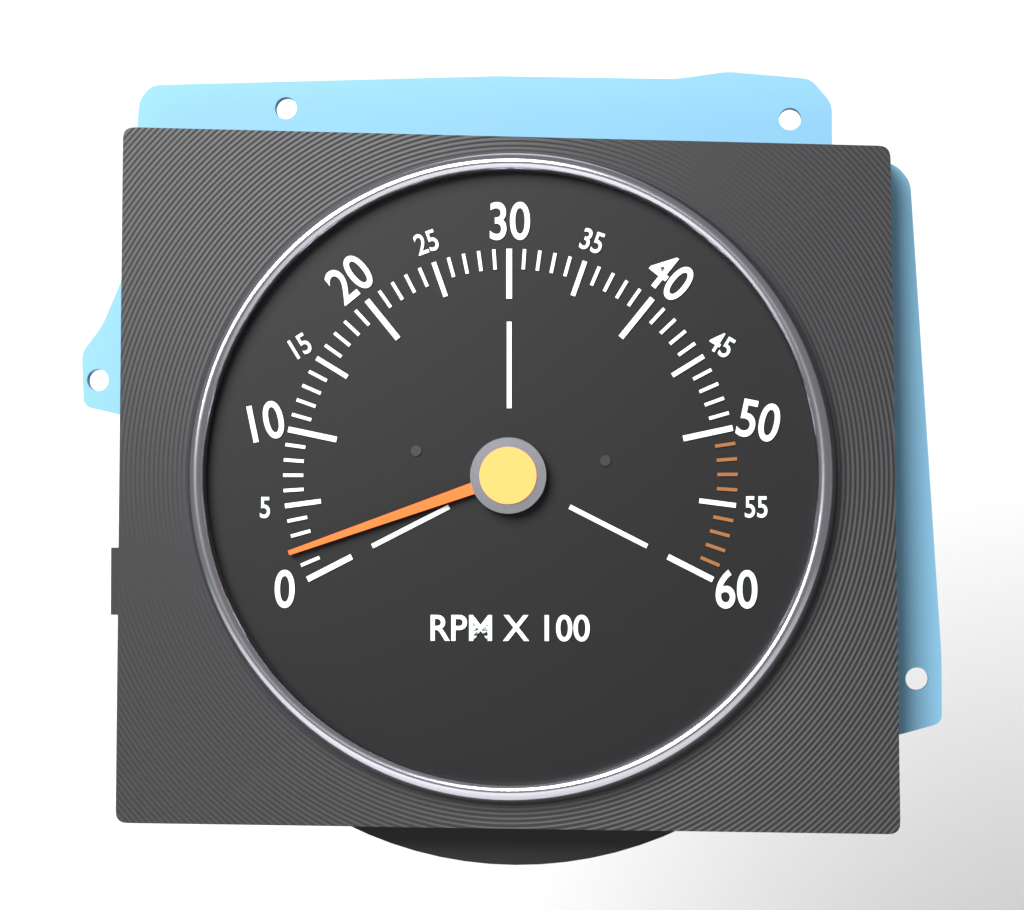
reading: 200 RPM
